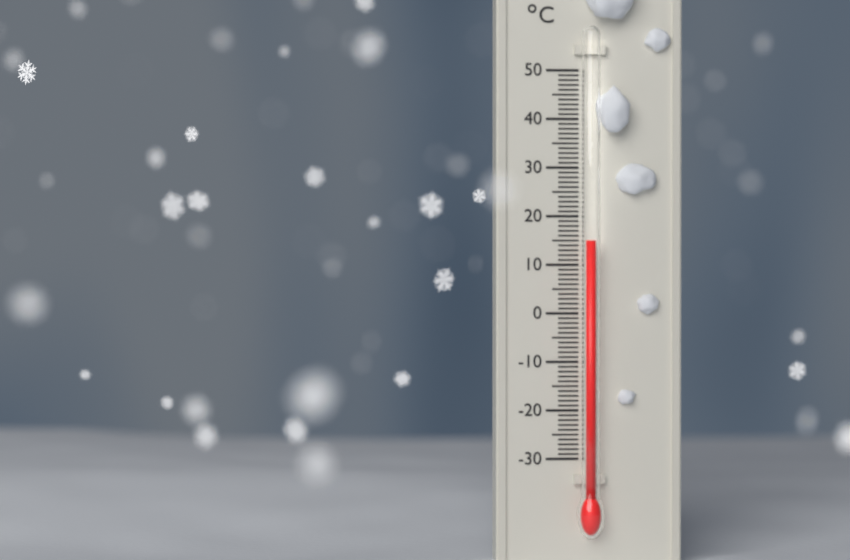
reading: 15 °C
